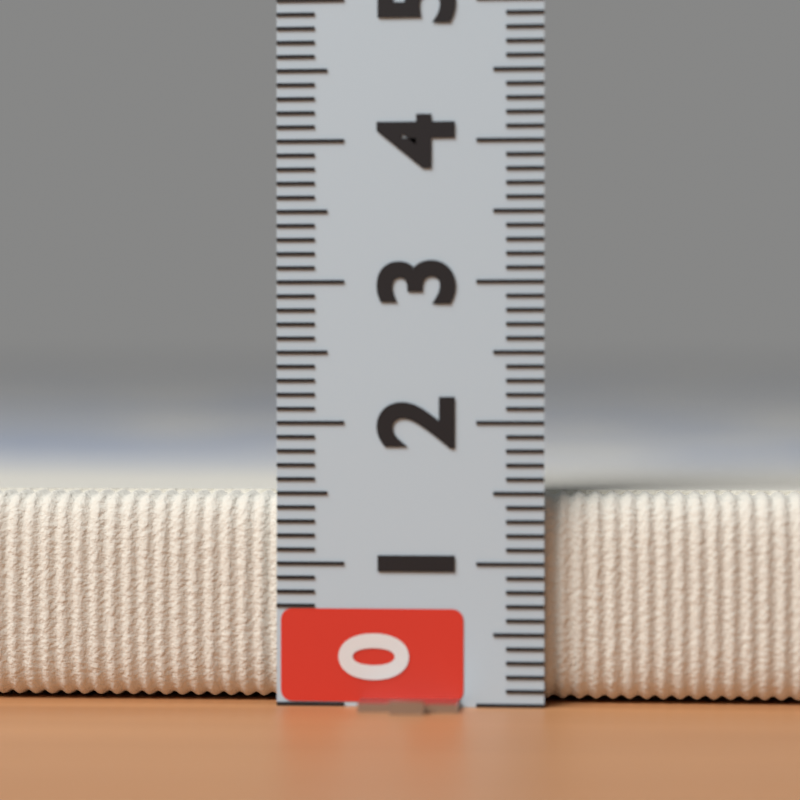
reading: 1.5 (no unit)
